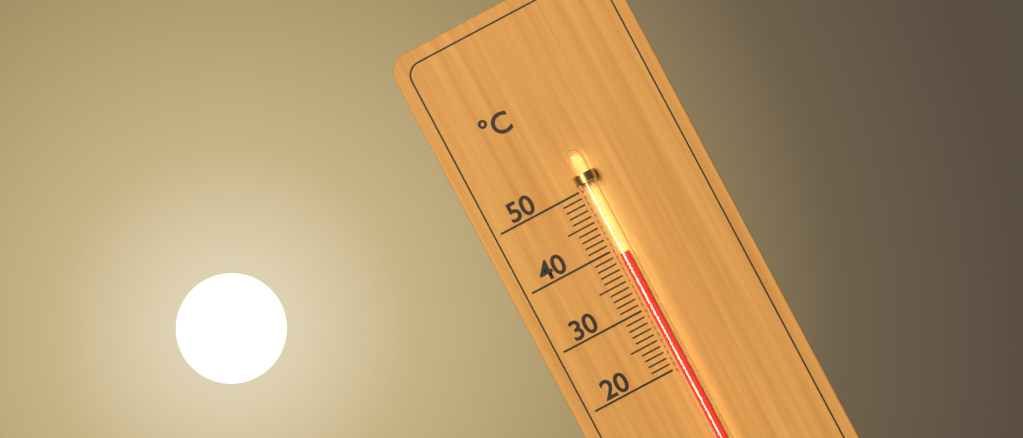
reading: 39 °C
